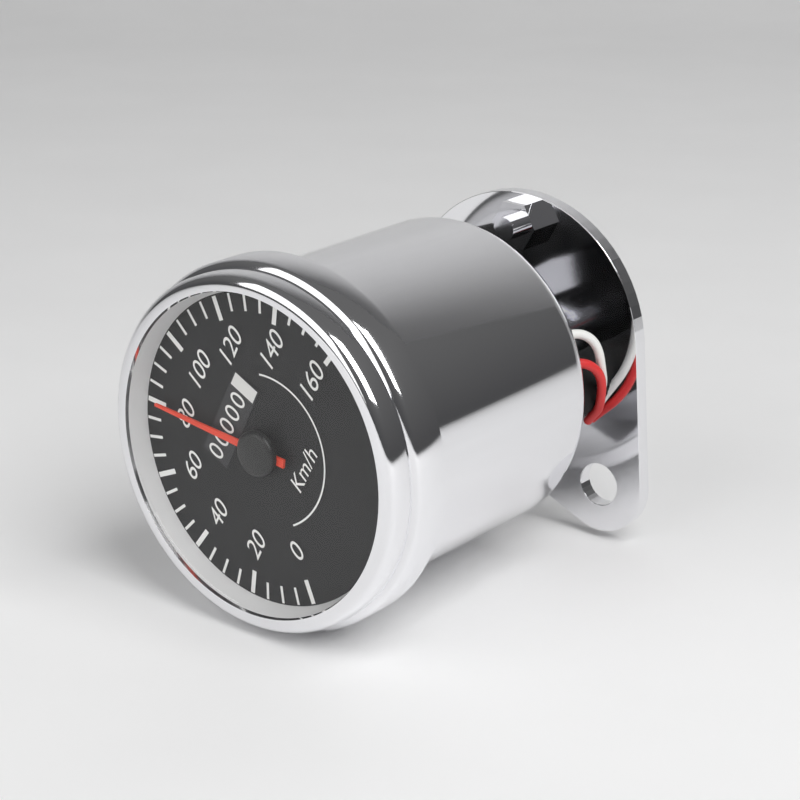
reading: 80 km/h
